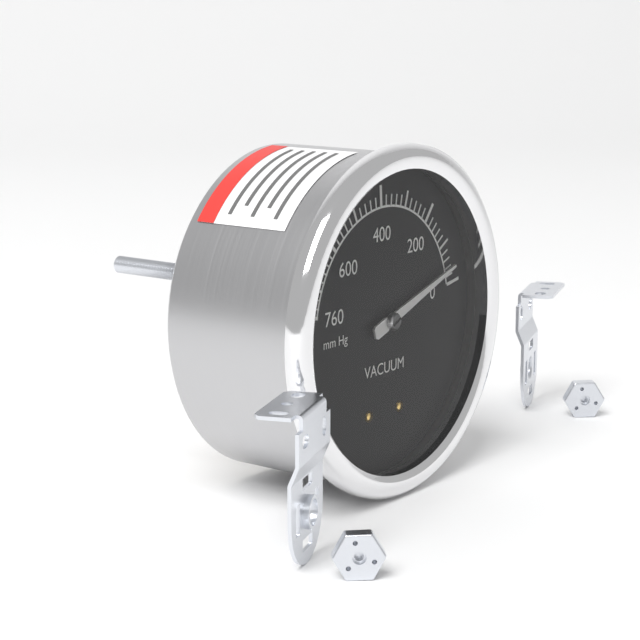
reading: 40 mm Hg
